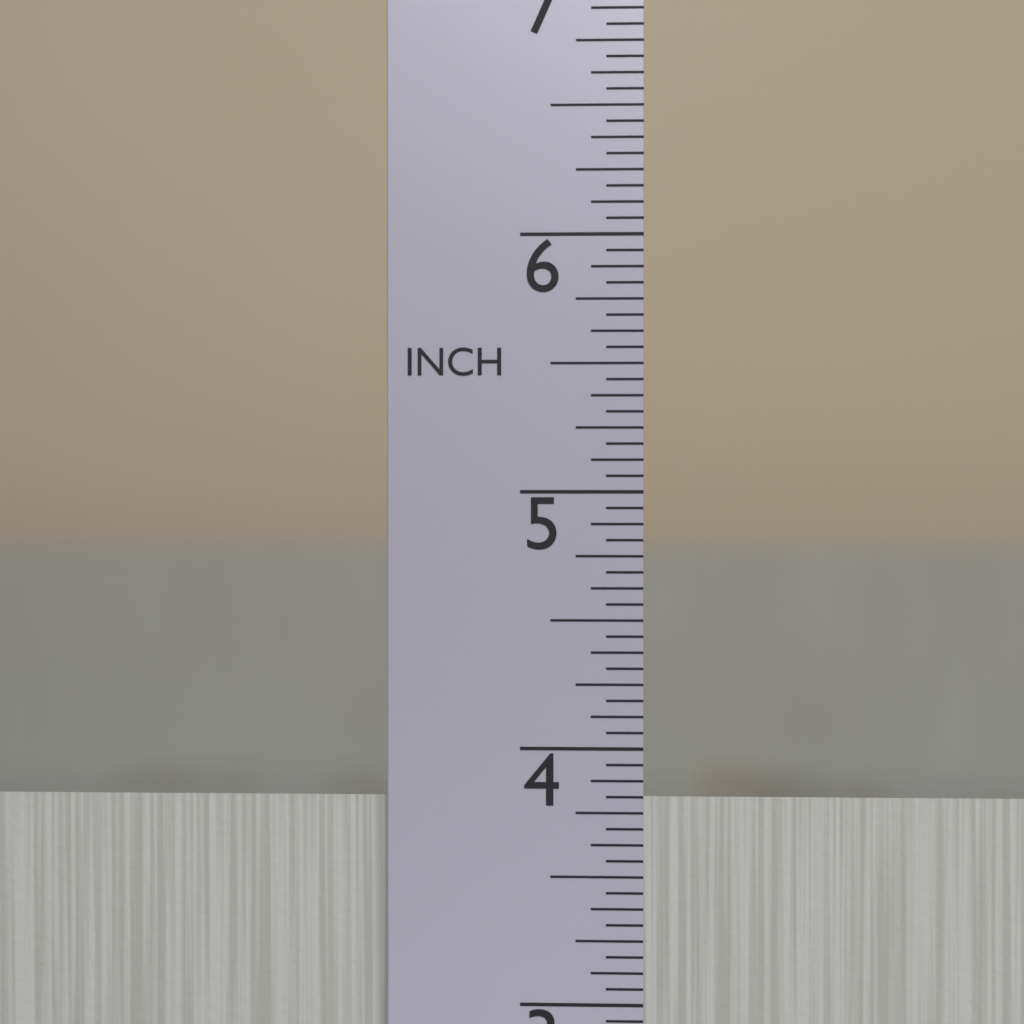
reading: 3.8125 in
